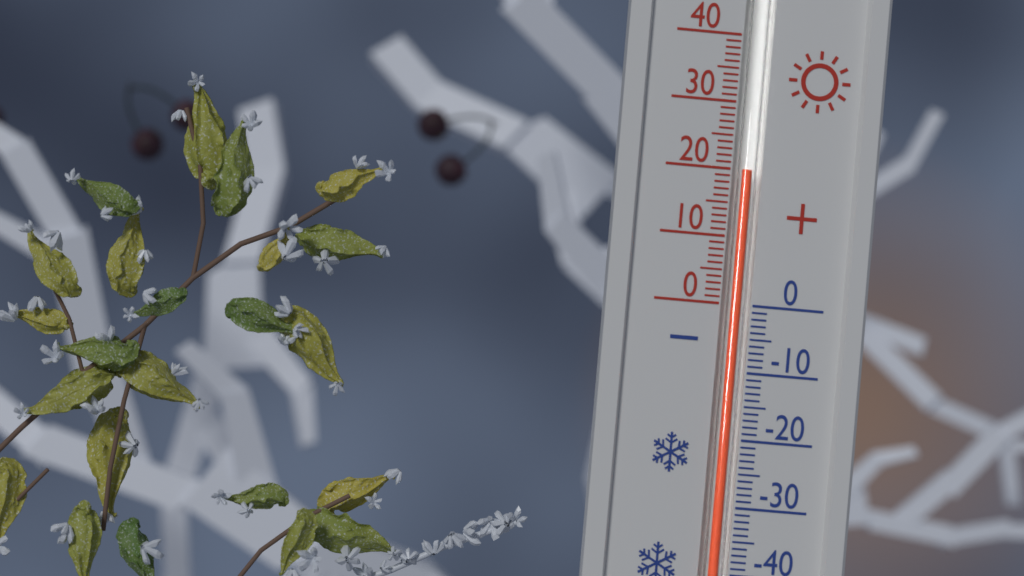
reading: 20 (no unit)
